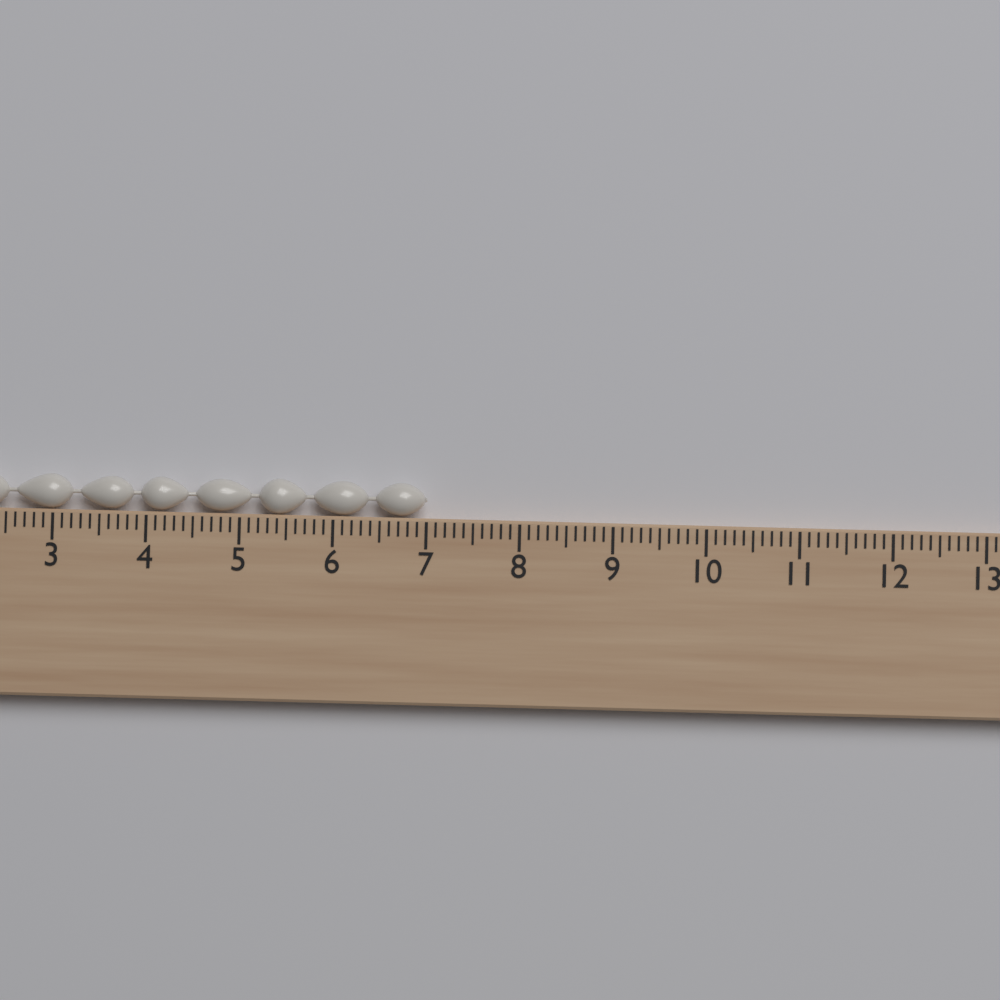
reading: 7.0 cm
